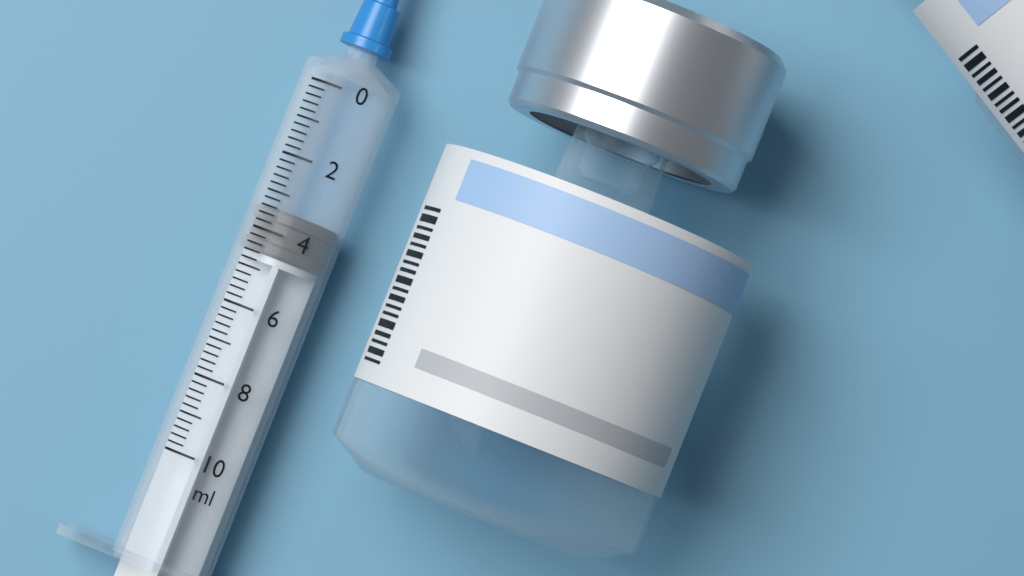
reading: 3.4 ml
